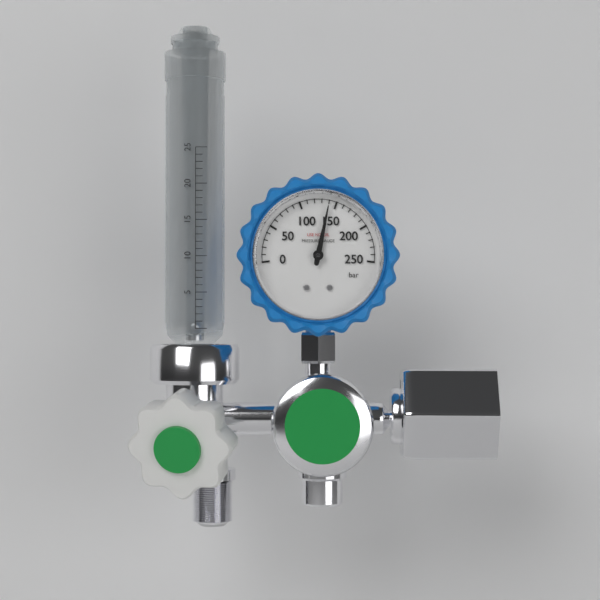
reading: 140 bar
